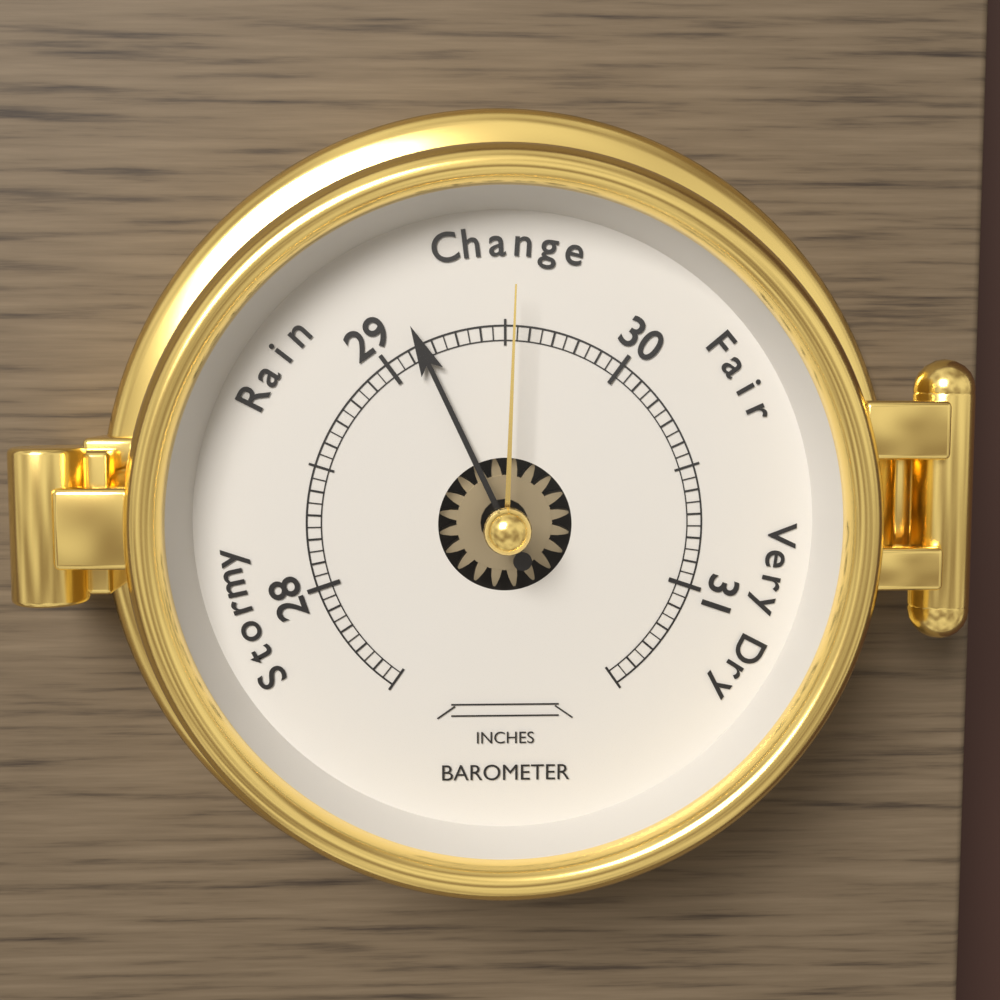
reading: 29.15 inches
